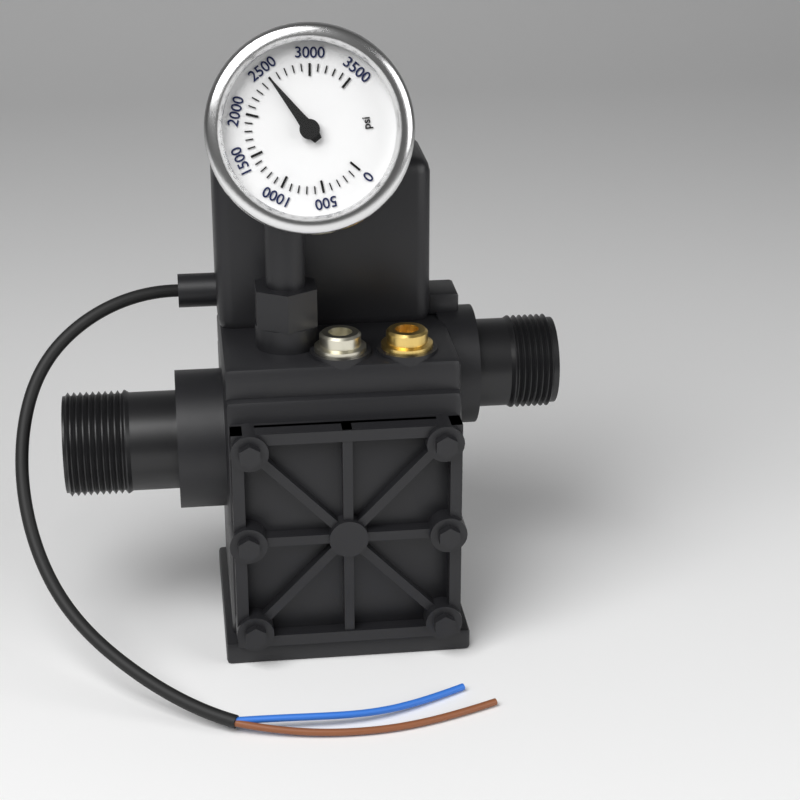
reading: 2500 psi
